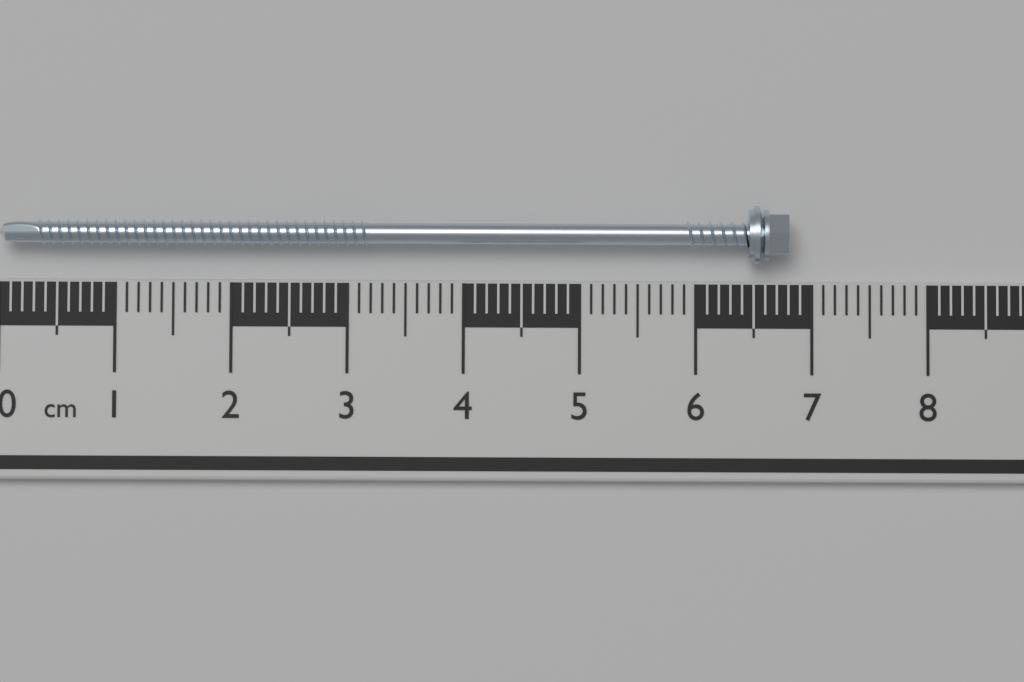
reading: 6.8 cm
